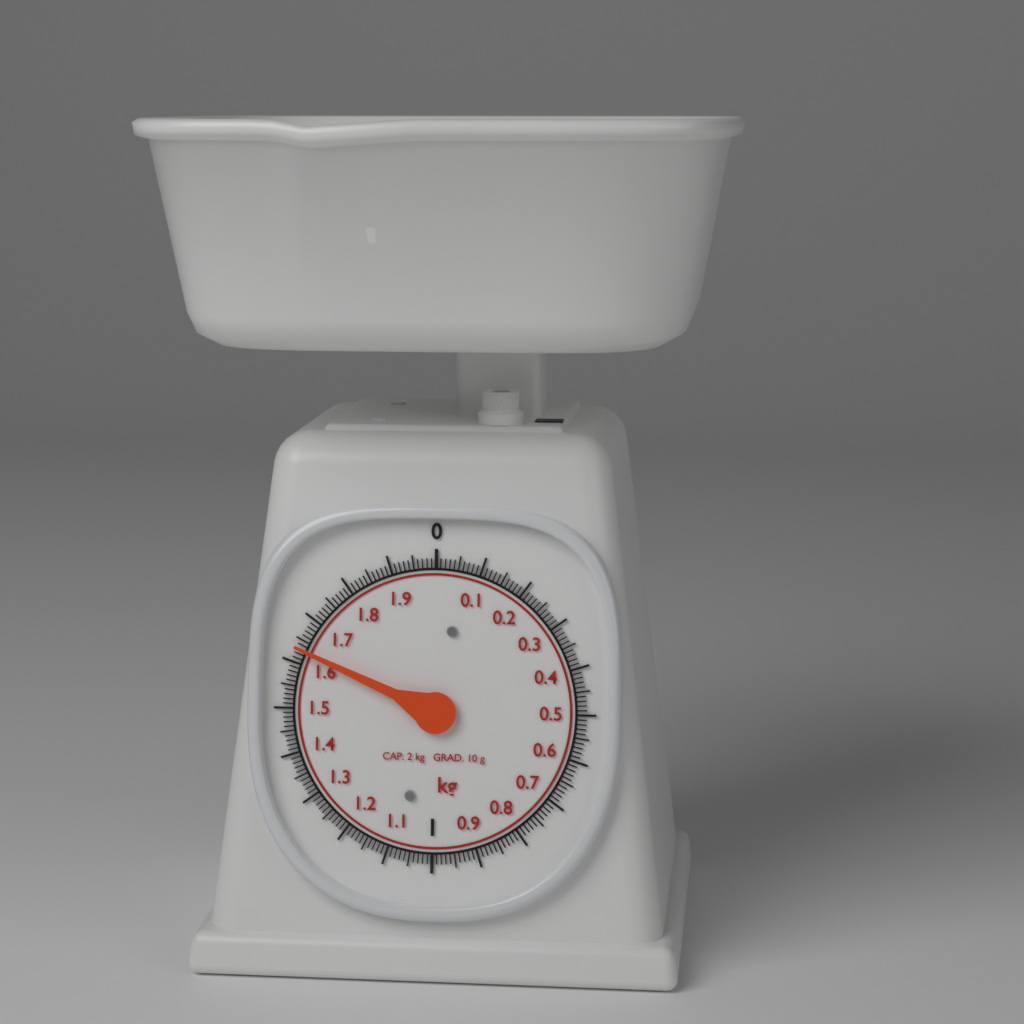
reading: 1.63 kg
